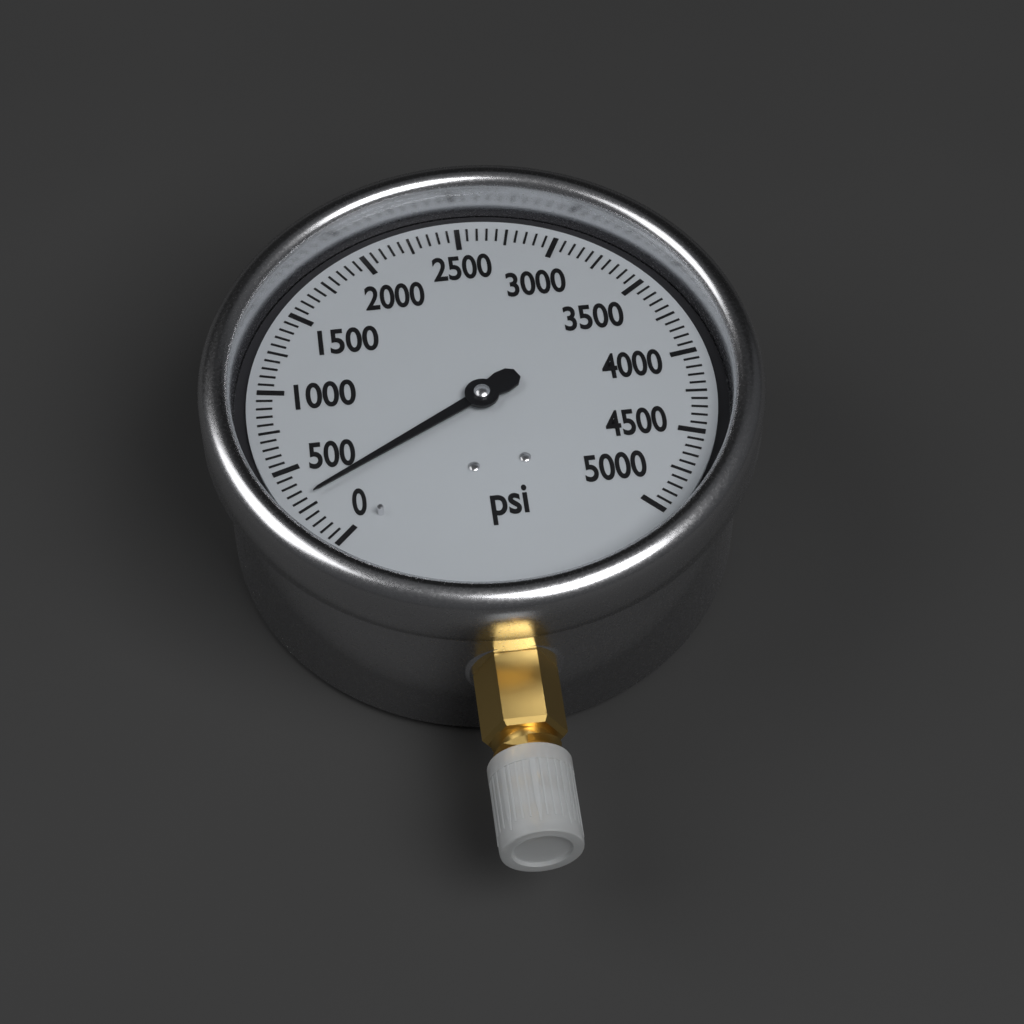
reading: 300 psi
